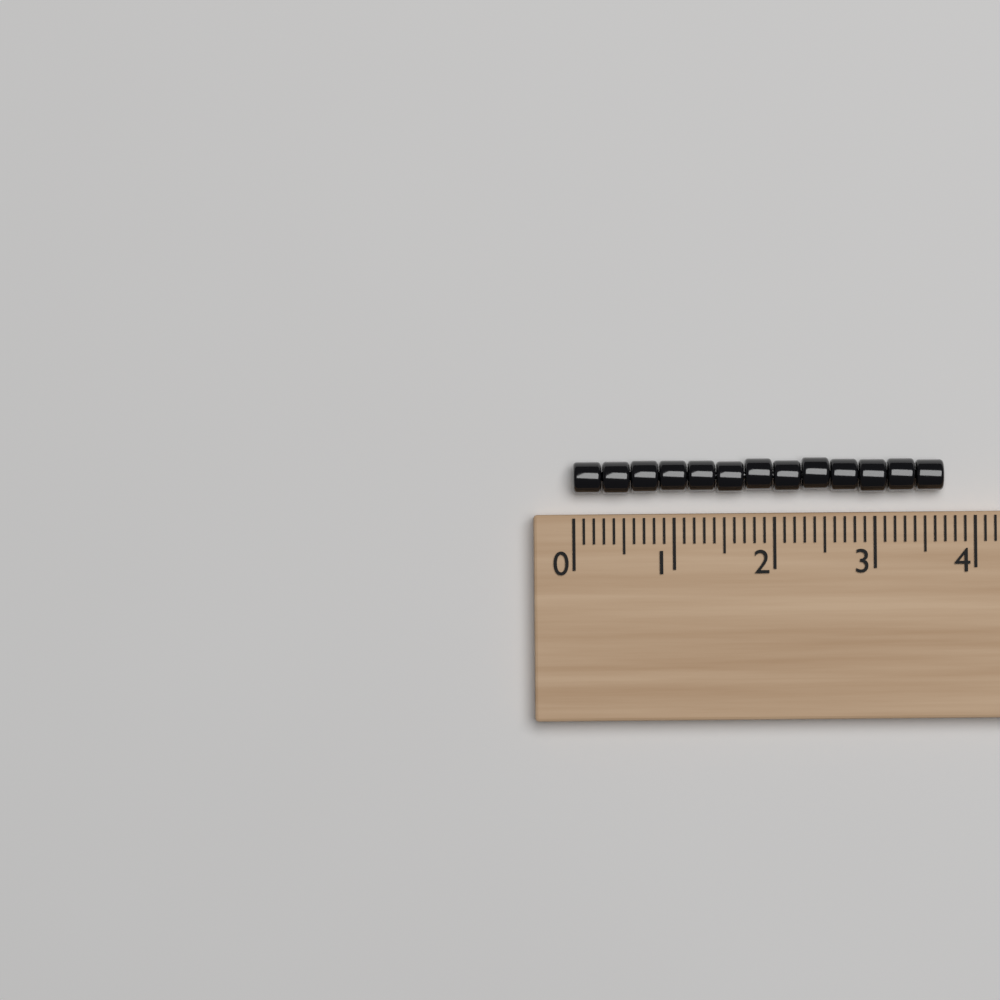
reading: 3.7 (no unit)
